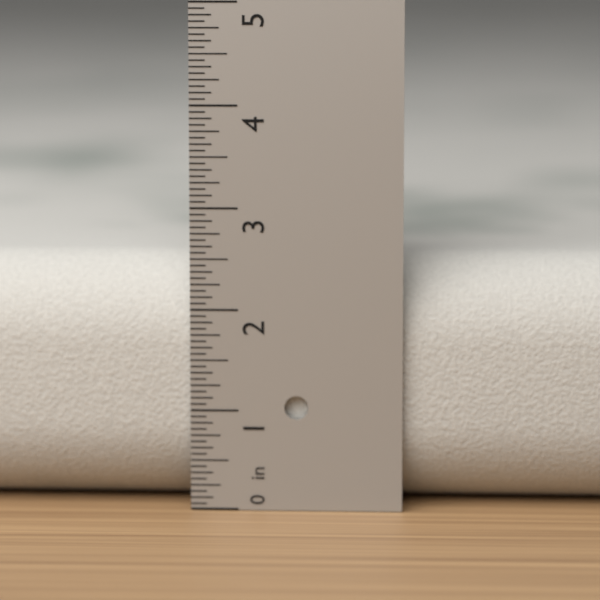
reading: 2.5000 in
